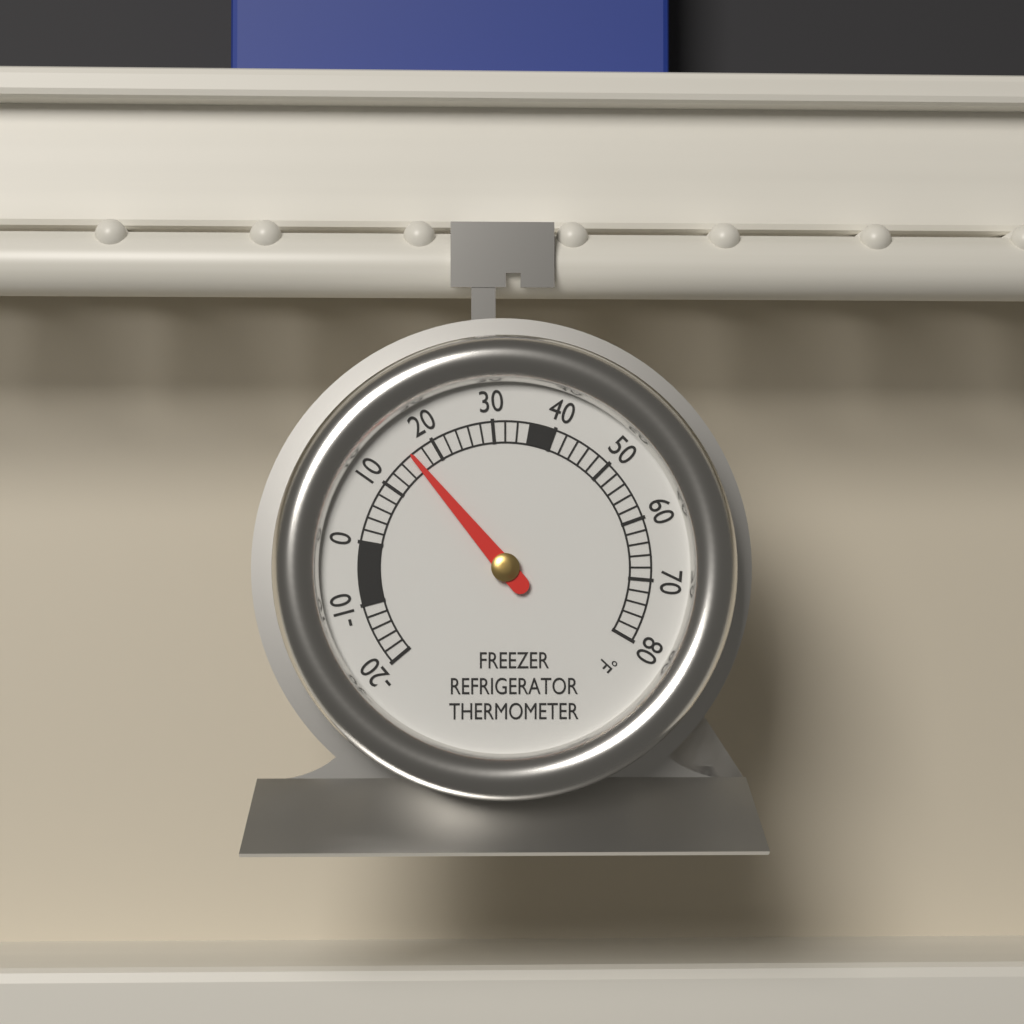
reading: 16 °F
